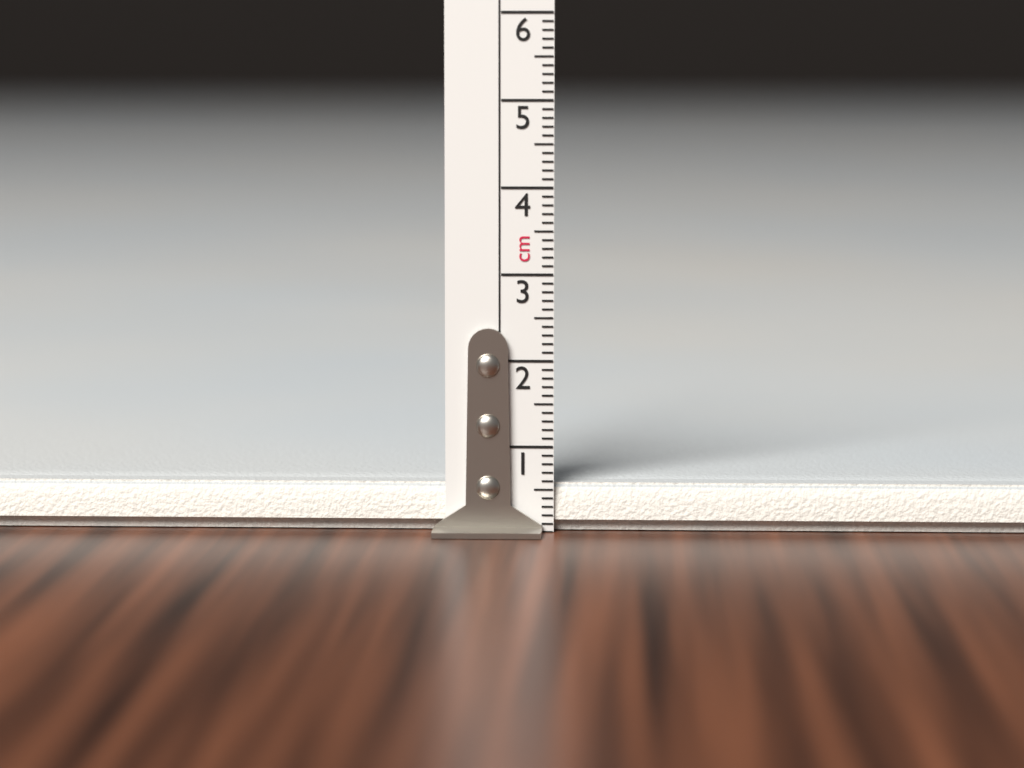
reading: 0.6 cm
